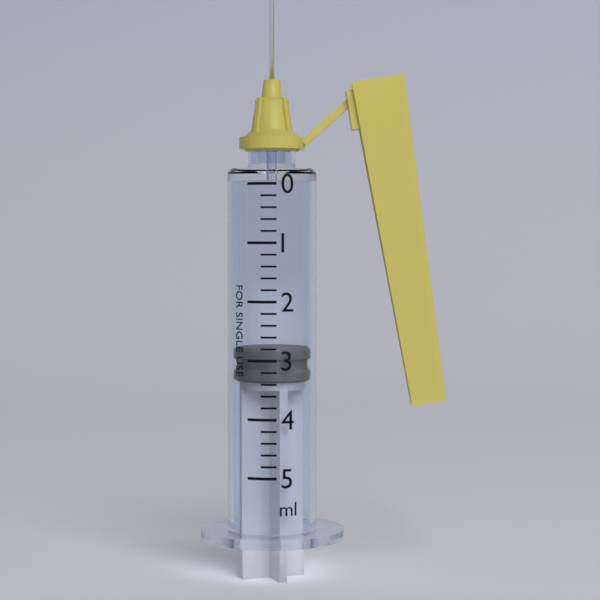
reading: 2.8 ml
